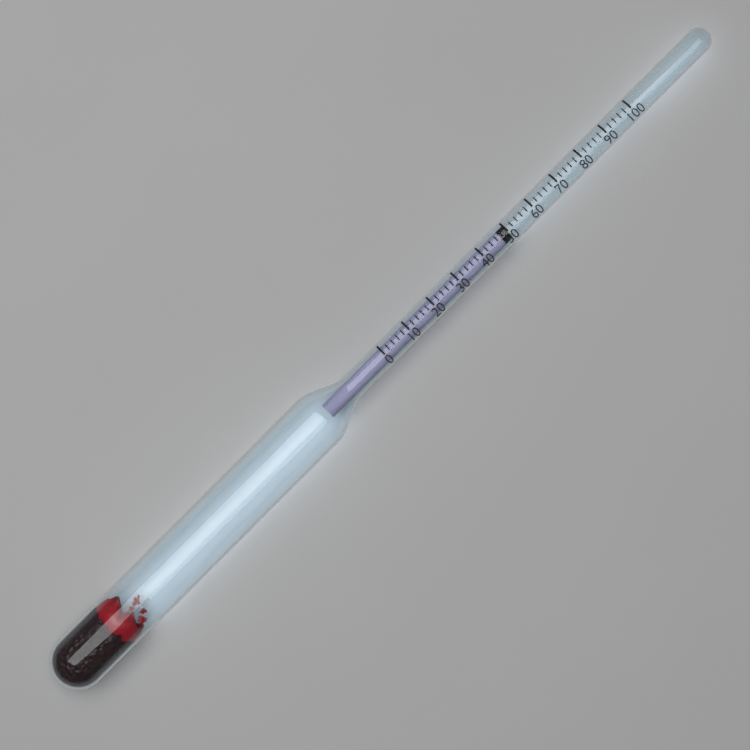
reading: 50 (no unit)
